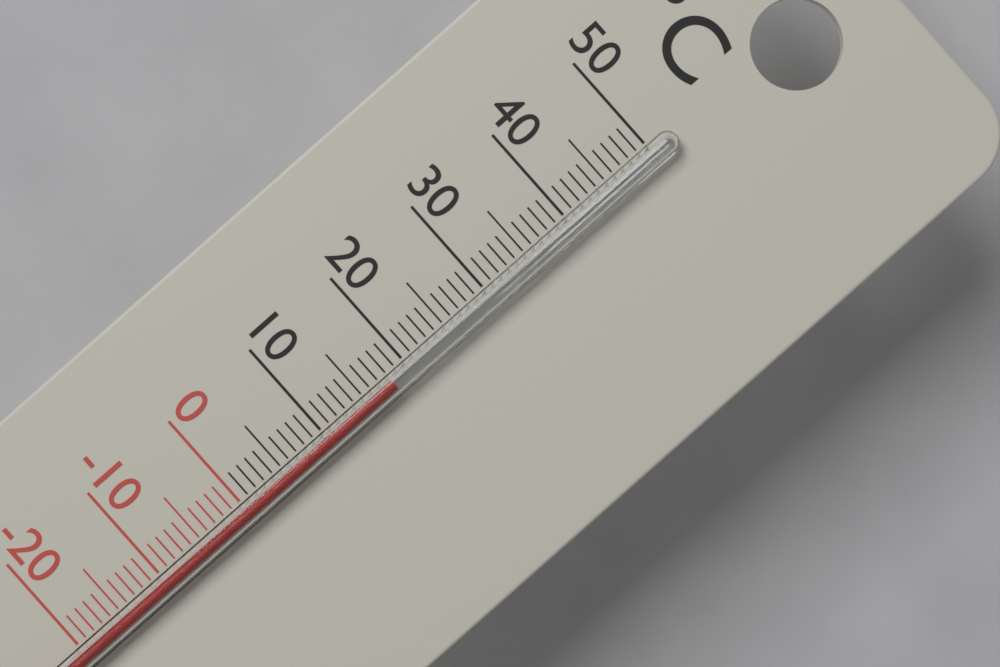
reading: 18 °C
